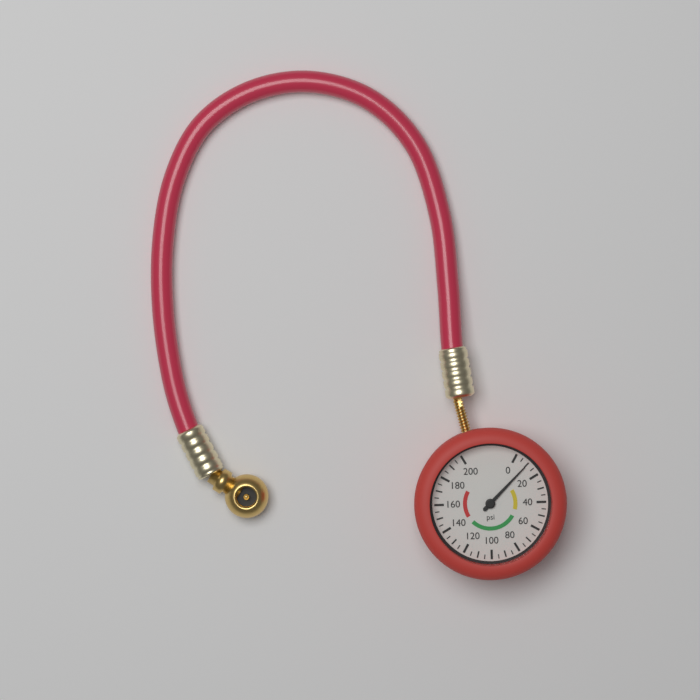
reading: 10 psi
